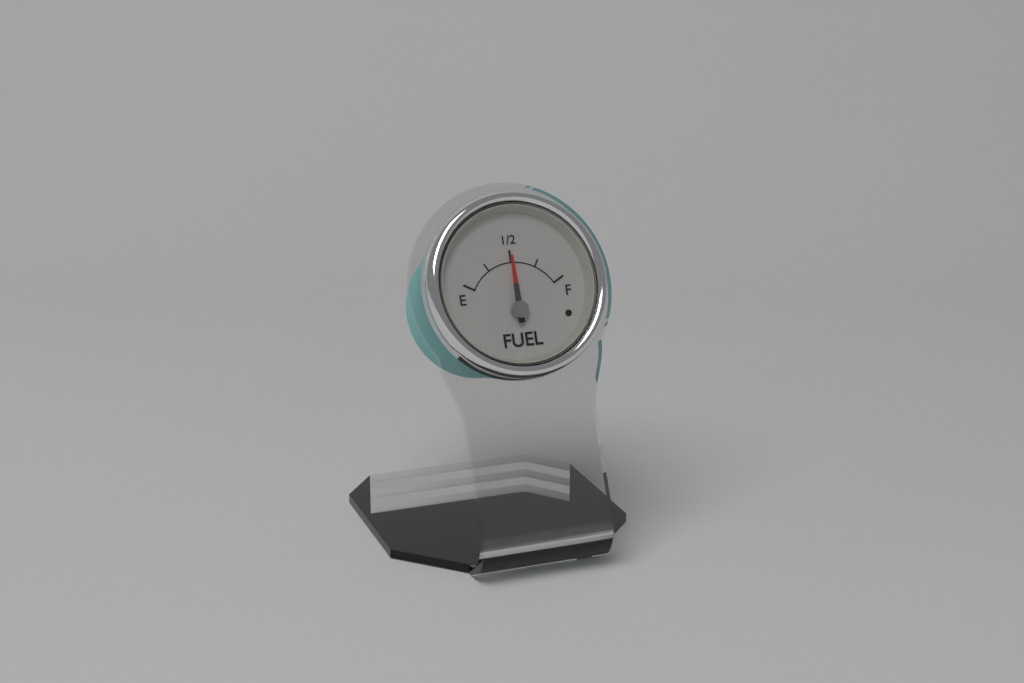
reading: 0.50 (no unit)
